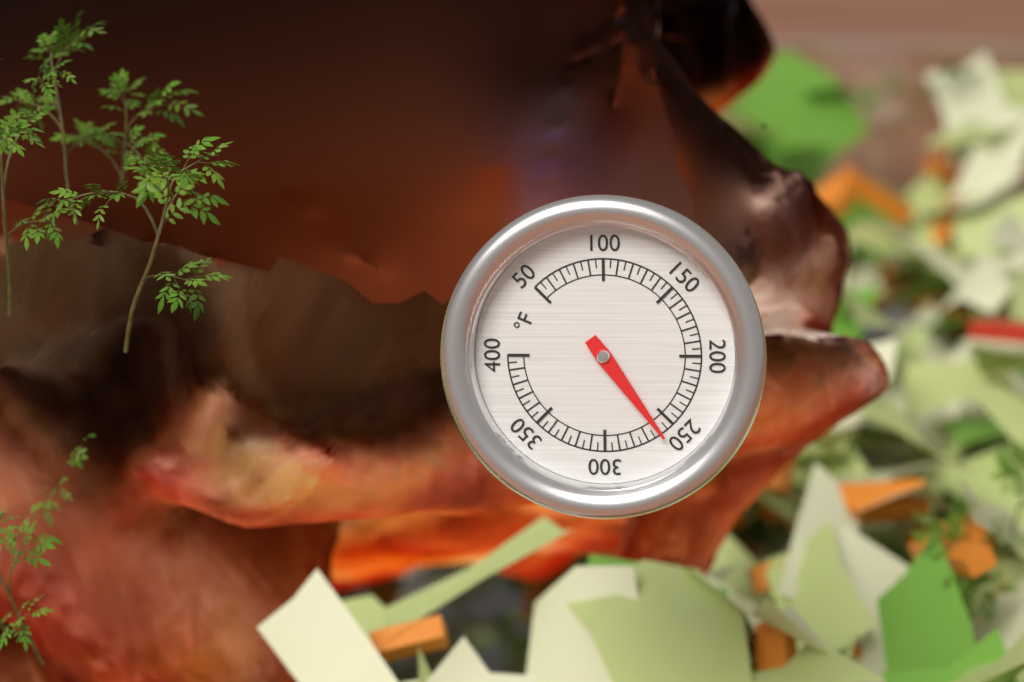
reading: 260 °F
